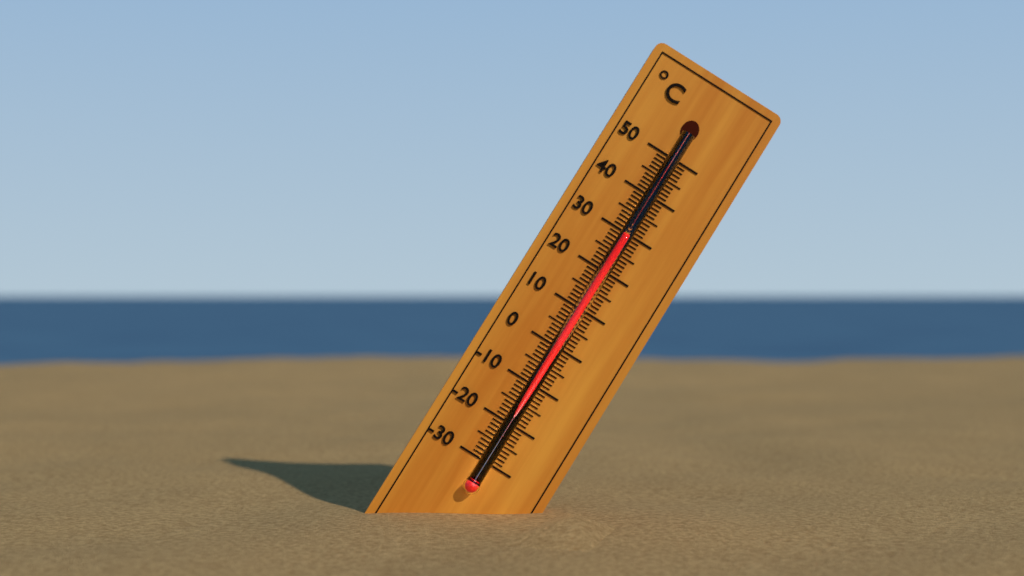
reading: 29 °C
